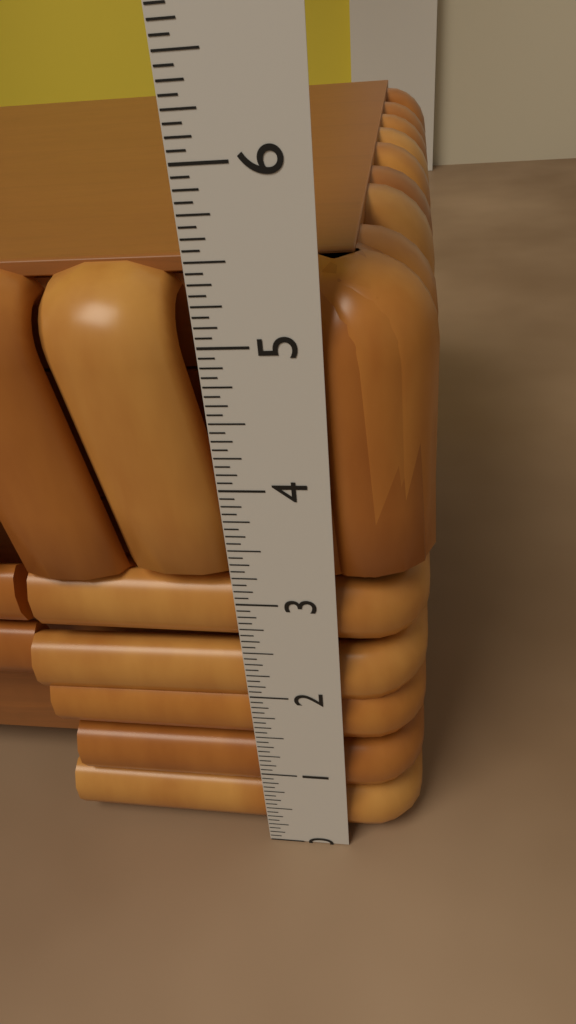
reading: 5.3750 in
